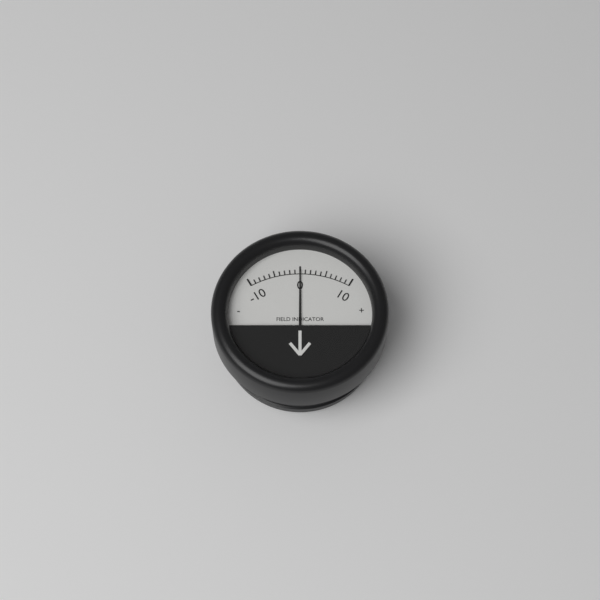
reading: 0 (no unit)
